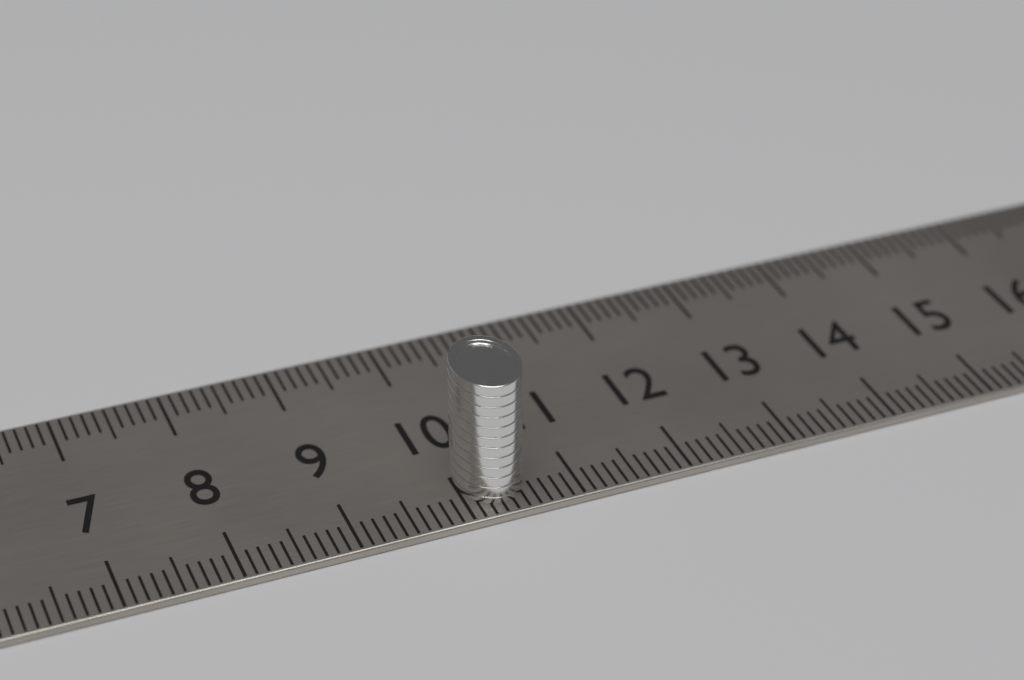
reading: 10.6 cm
